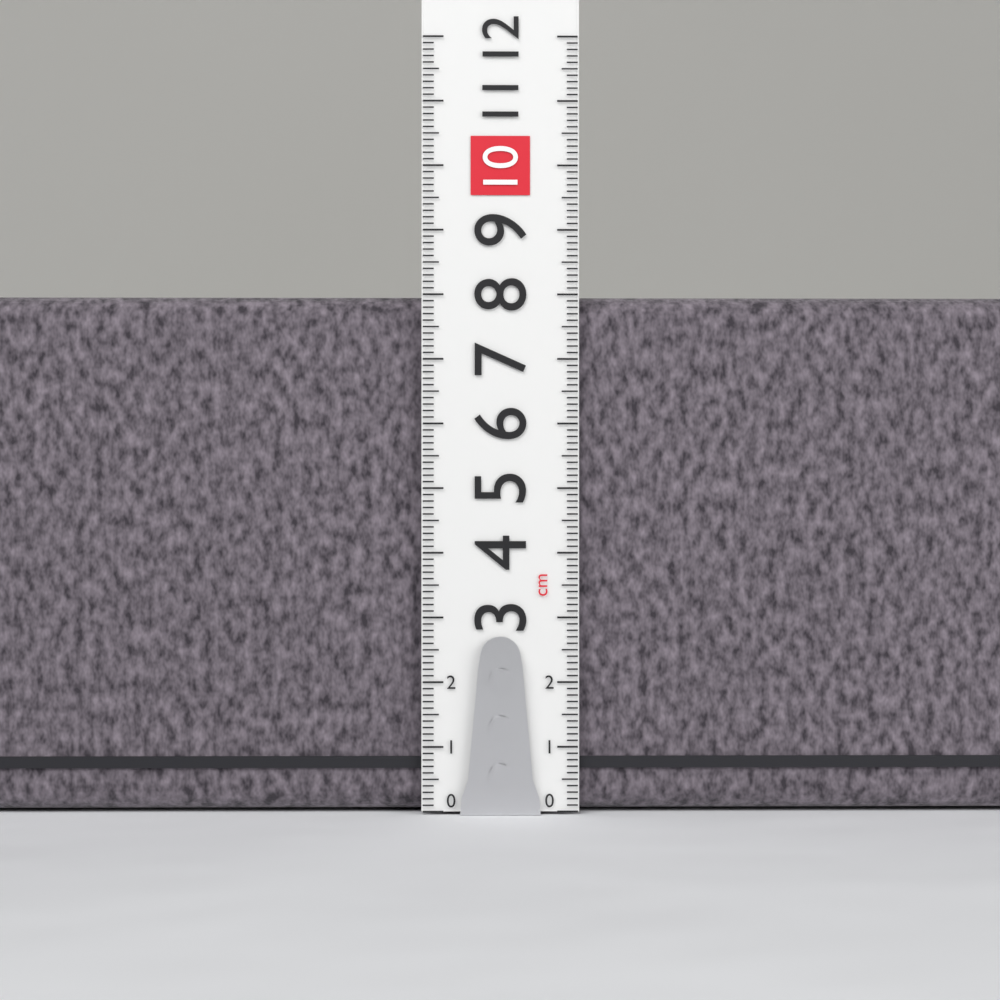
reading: 8.0 cm
